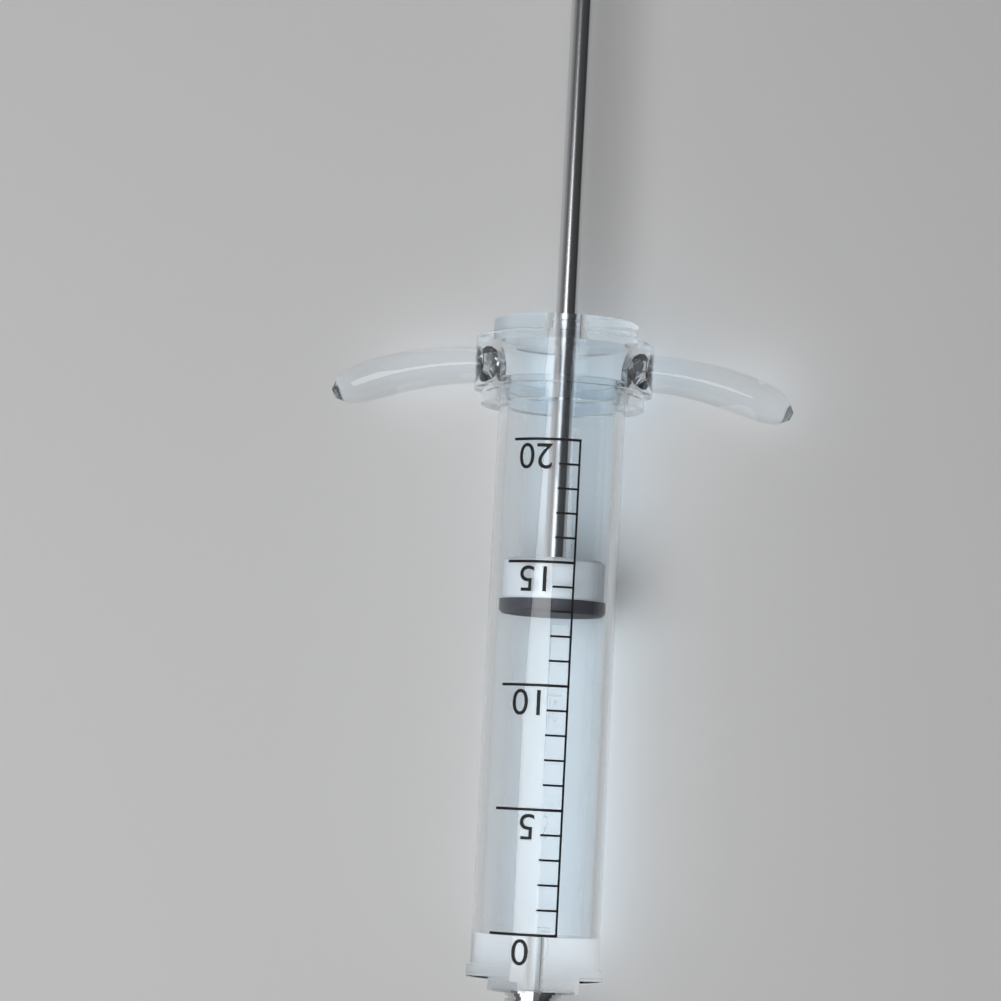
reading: 13 (no unit)
